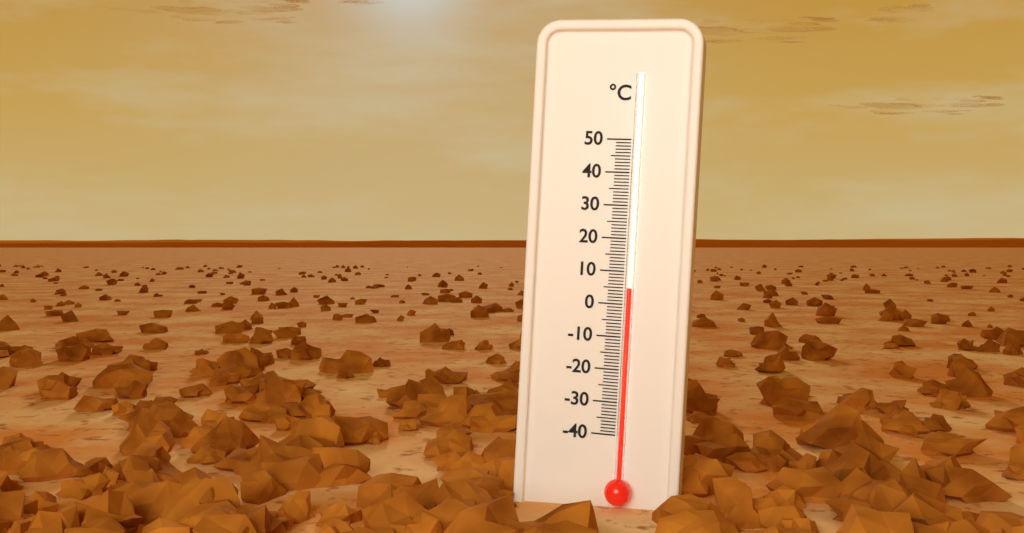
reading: 5 °C
